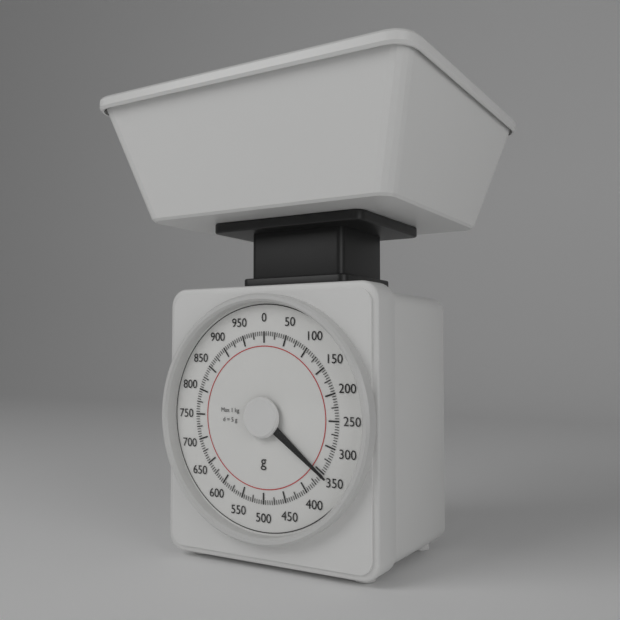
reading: 355 g
